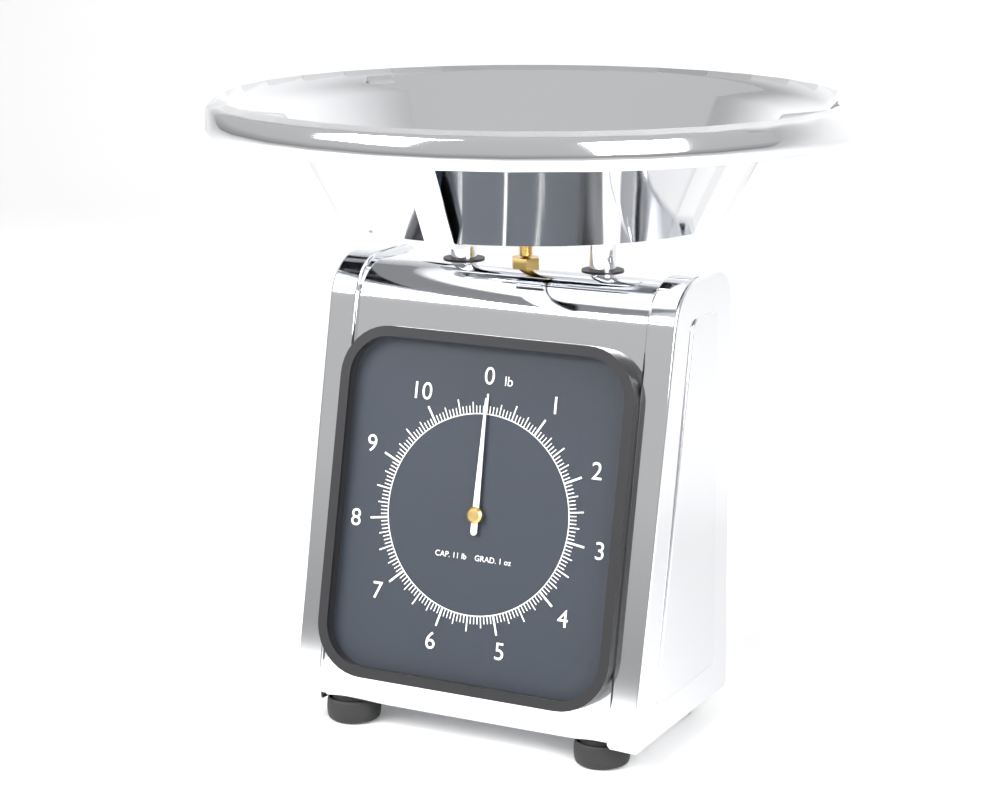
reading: 0.0000 lb
